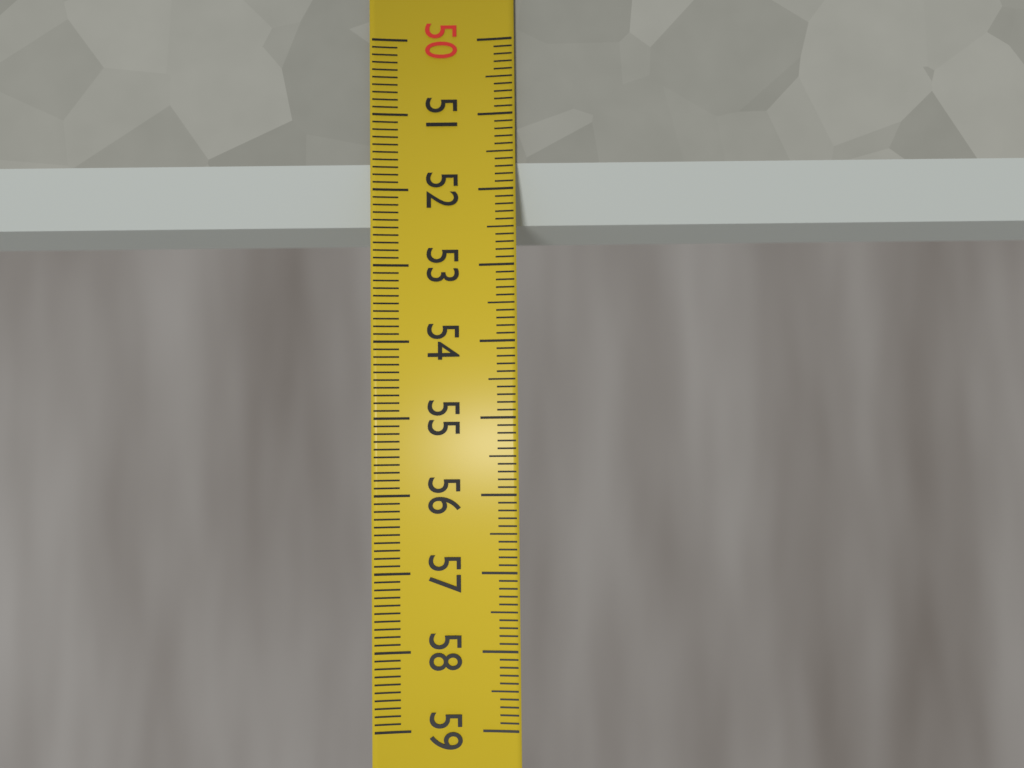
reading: 52.4 (no unit)
